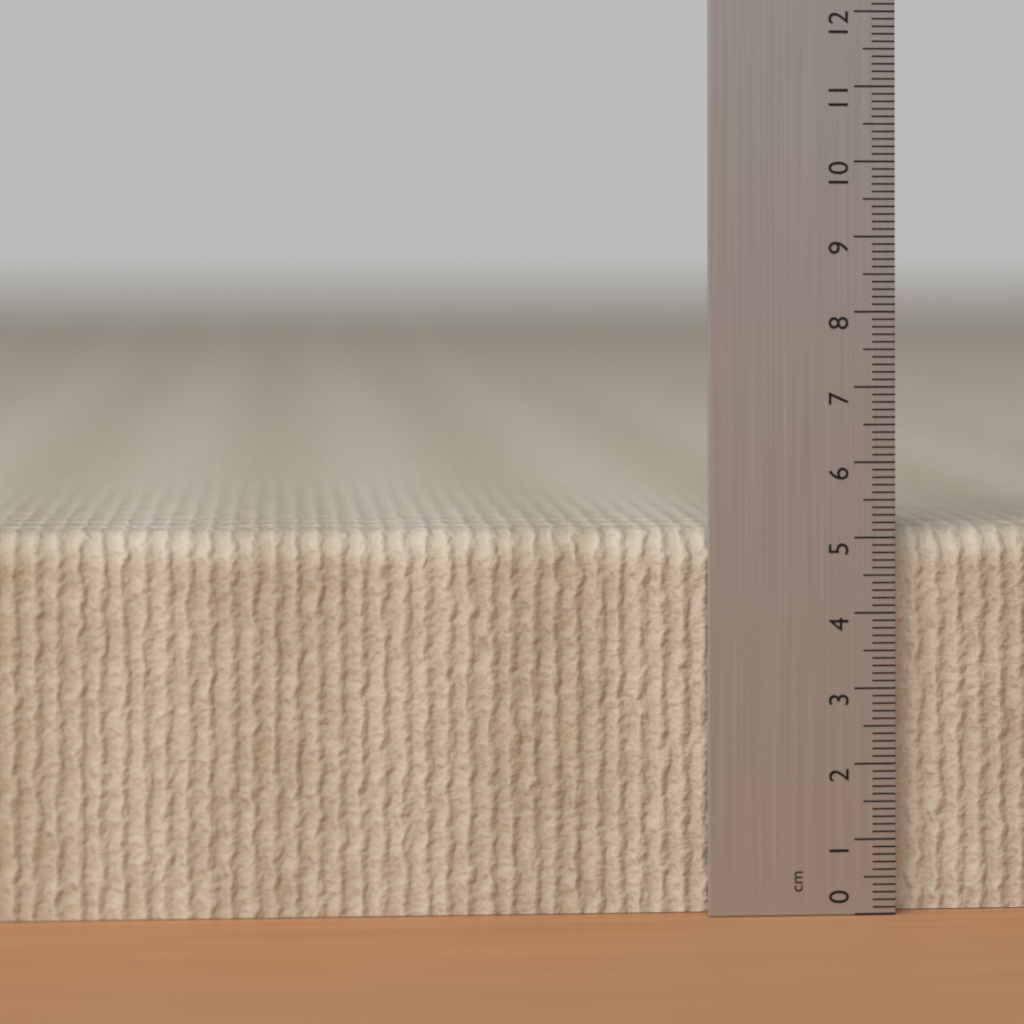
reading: 5.1 cm
